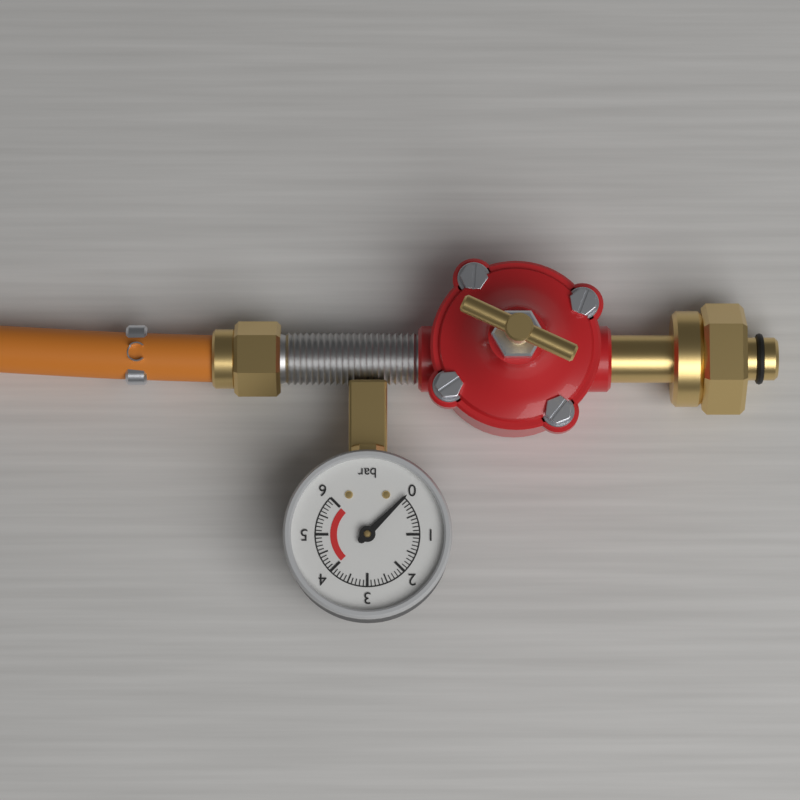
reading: 0.0 bar
